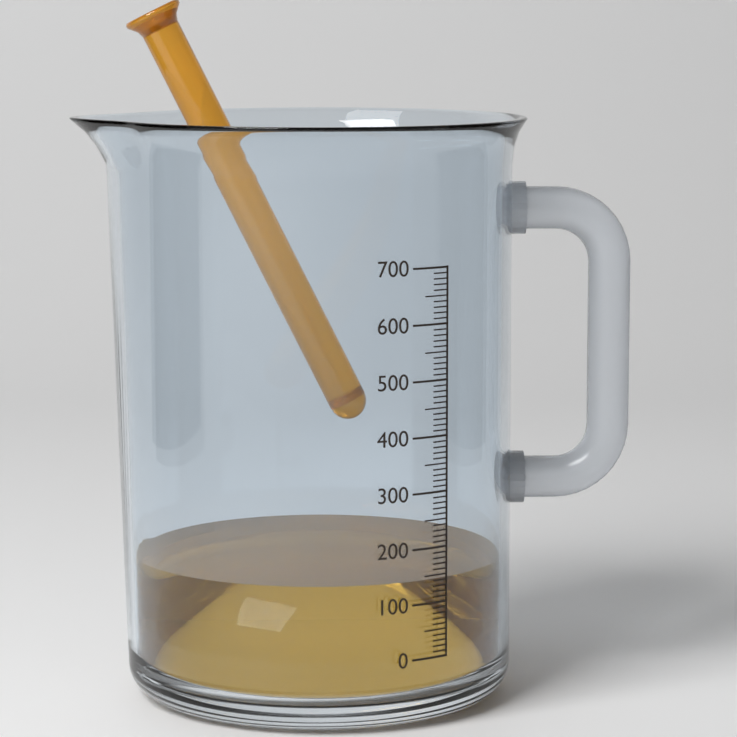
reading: 140 (no unit)
